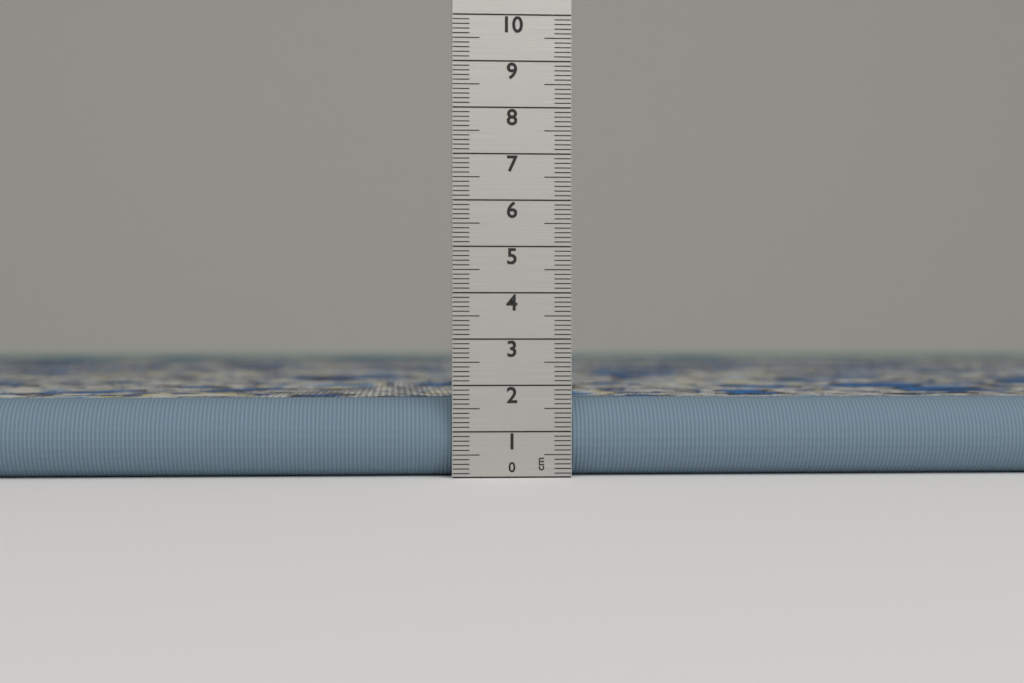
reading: 1.7 cm
